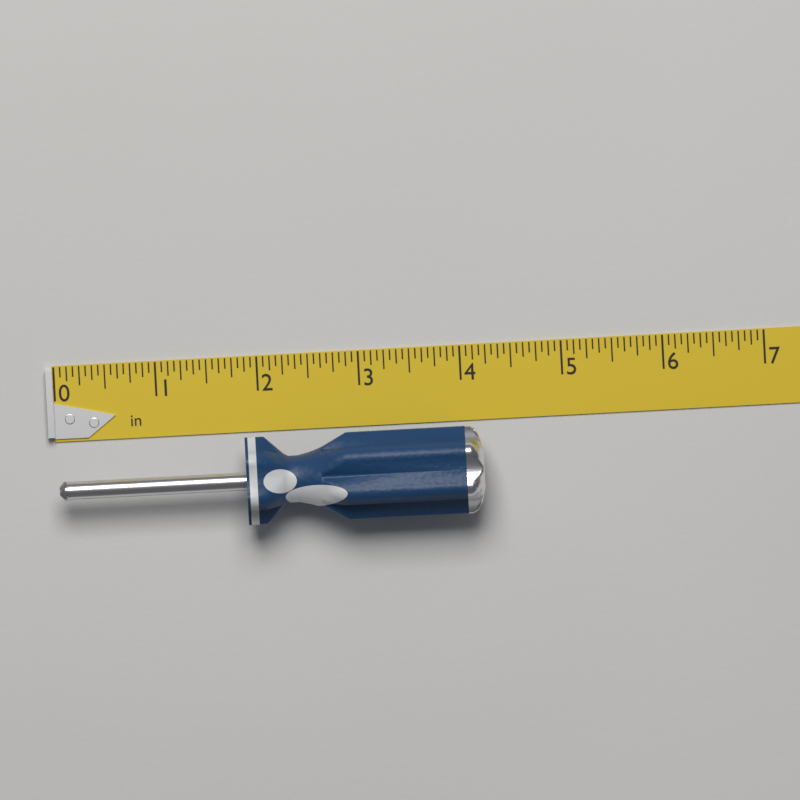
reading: 4.1875 in
